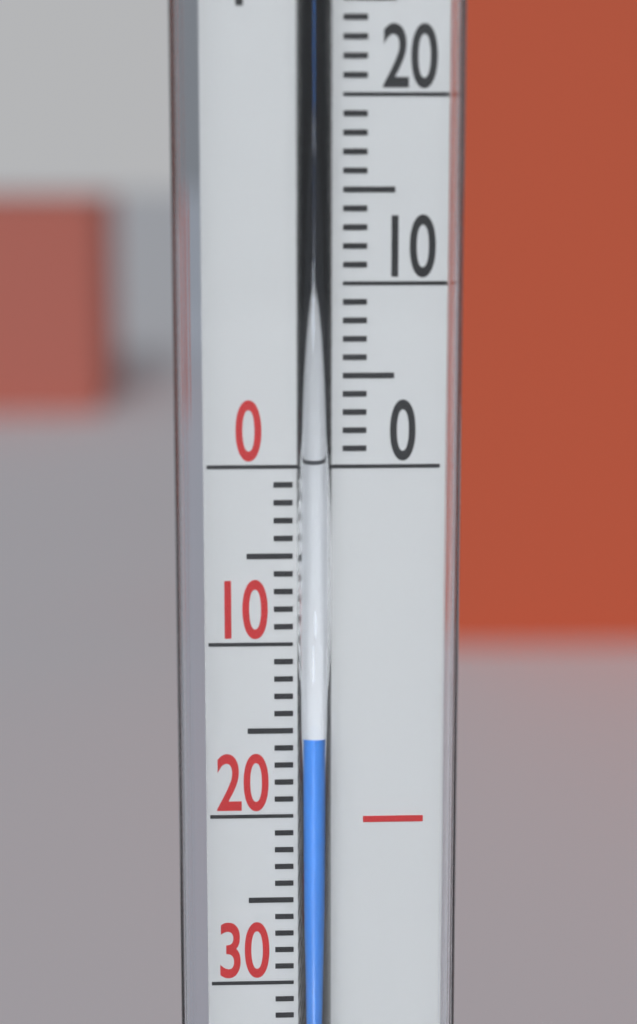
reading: -15 °C
